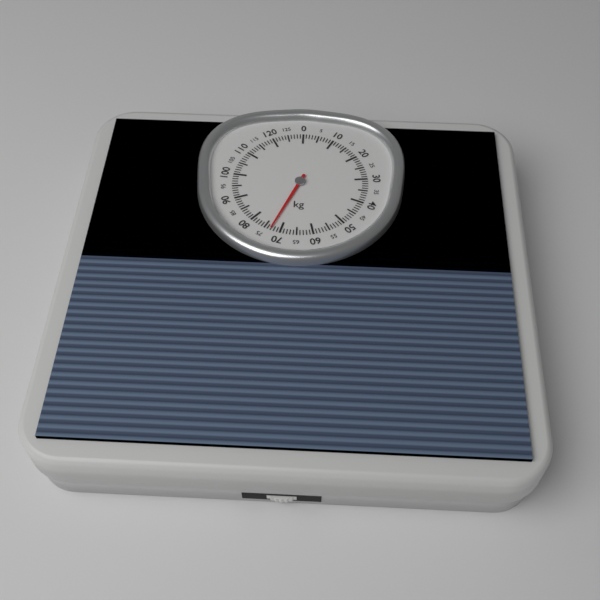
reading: 73 kg
